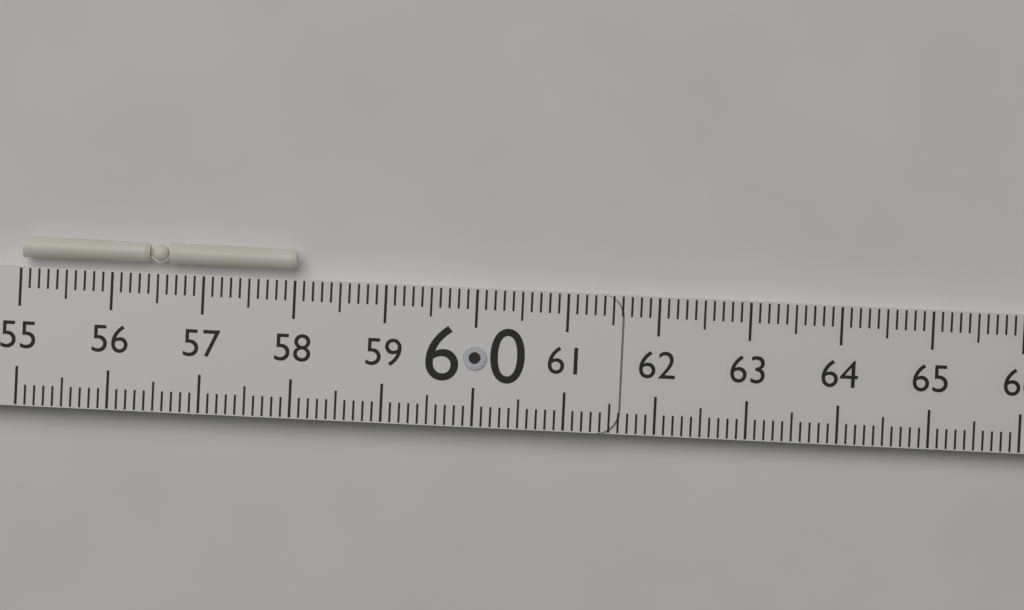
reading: 58.0 (no unit)
